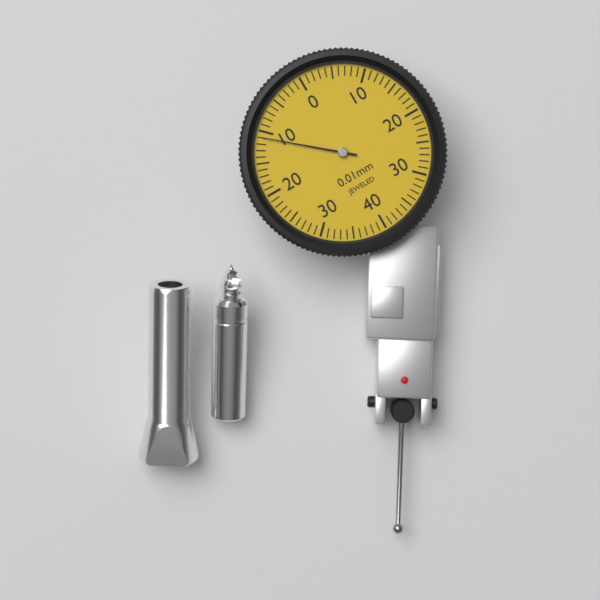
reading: 0.11 mm
